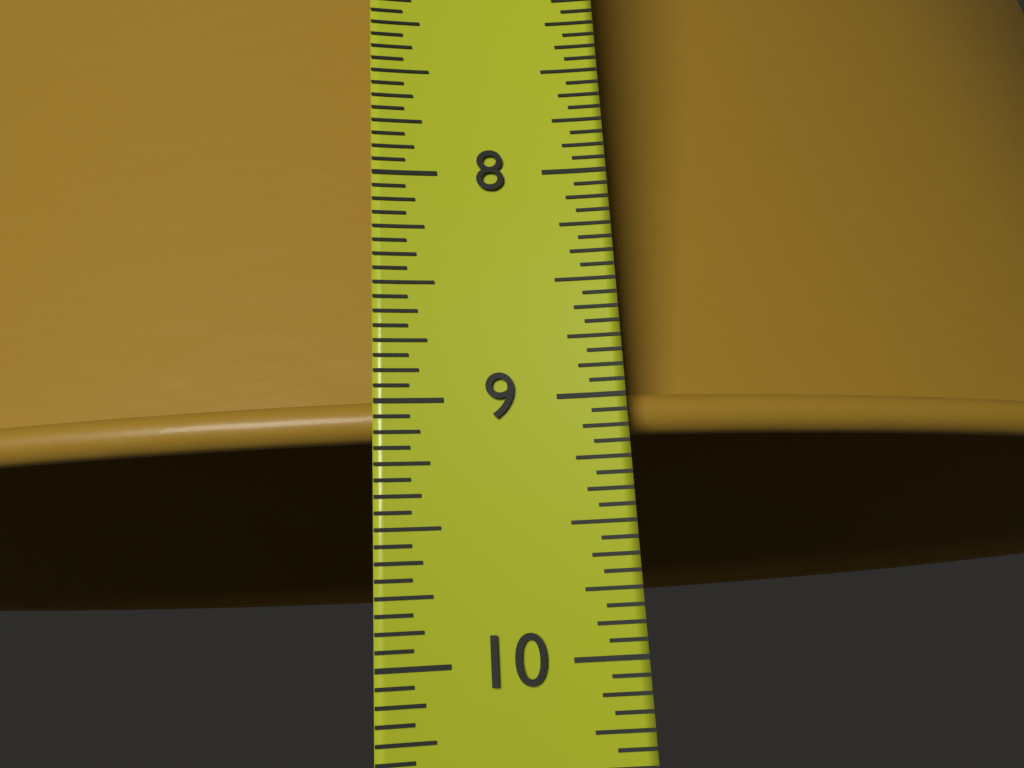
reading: 9.1250 in
